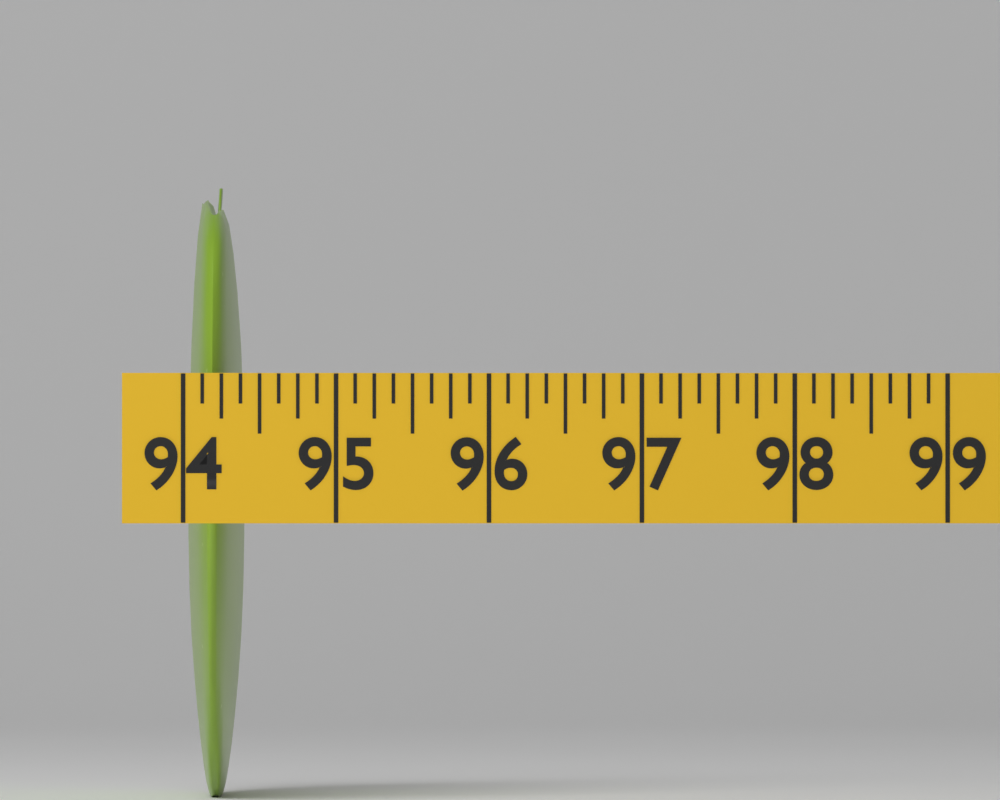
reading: 94.375 (no unit)
